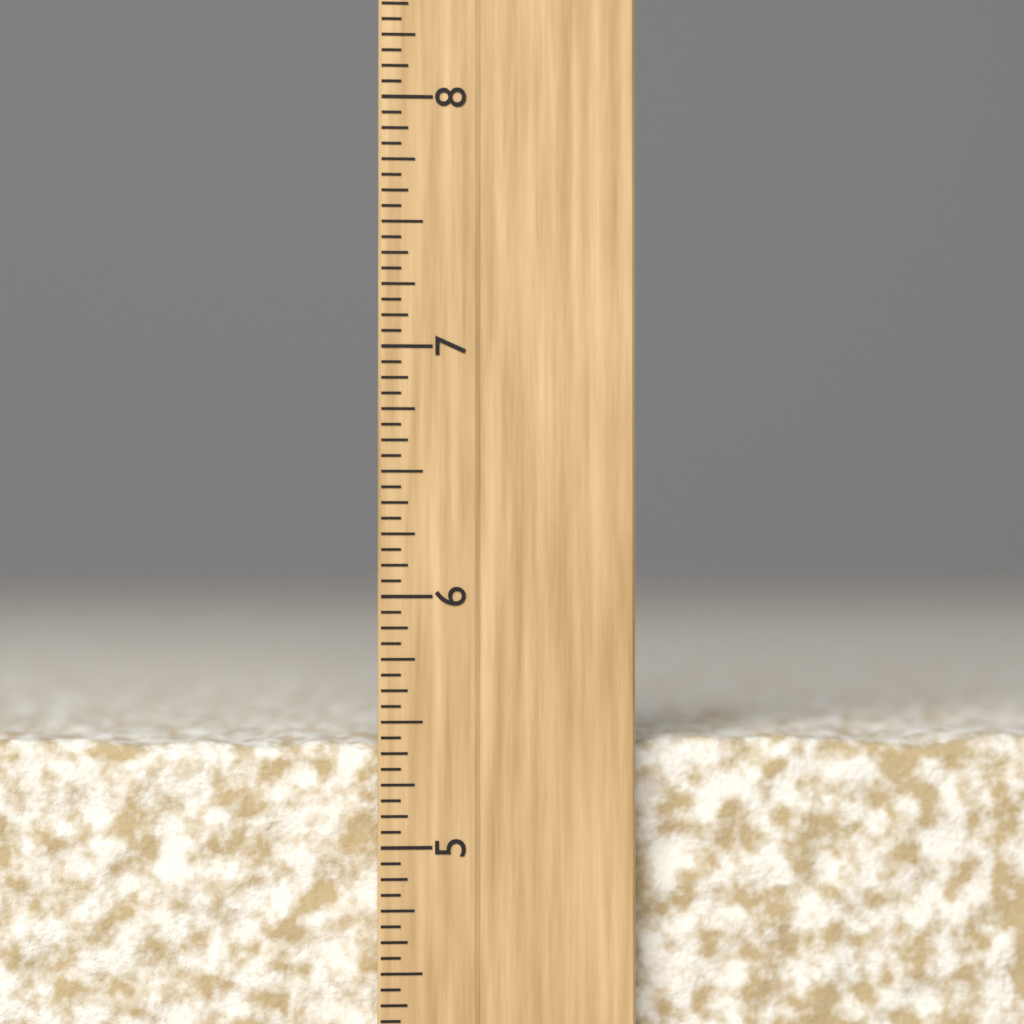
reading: 5.4375 inch
